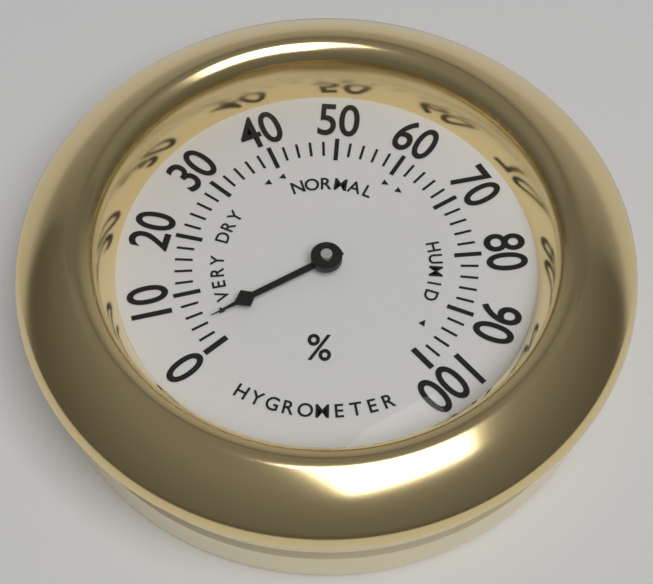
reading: 4 %
